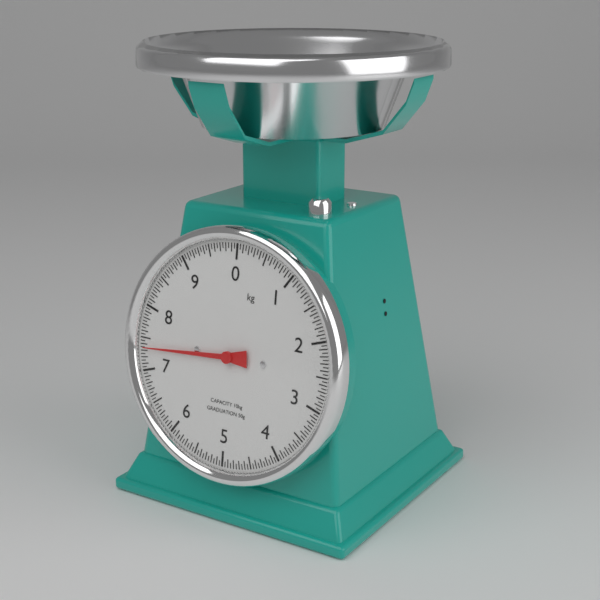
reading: 7.35 kg
